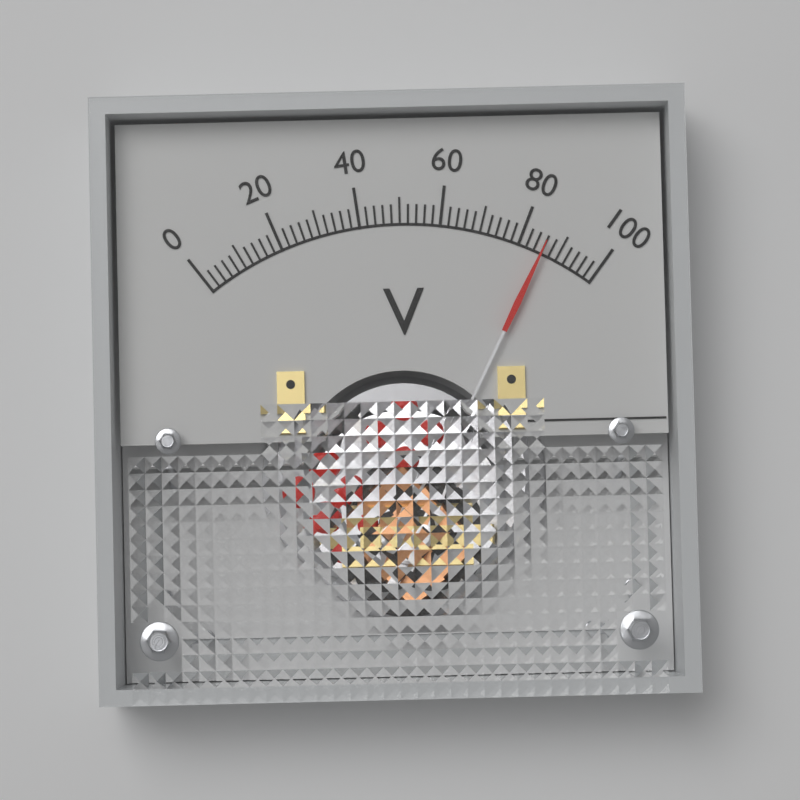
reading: 86 V
